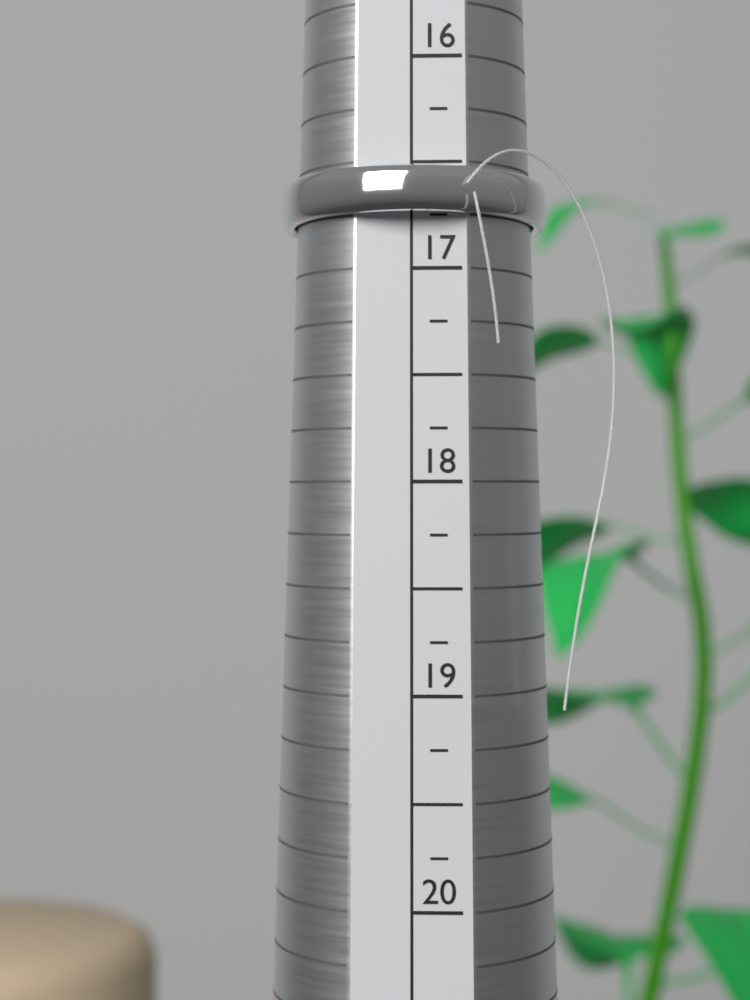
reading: 16.75 (no unit)
